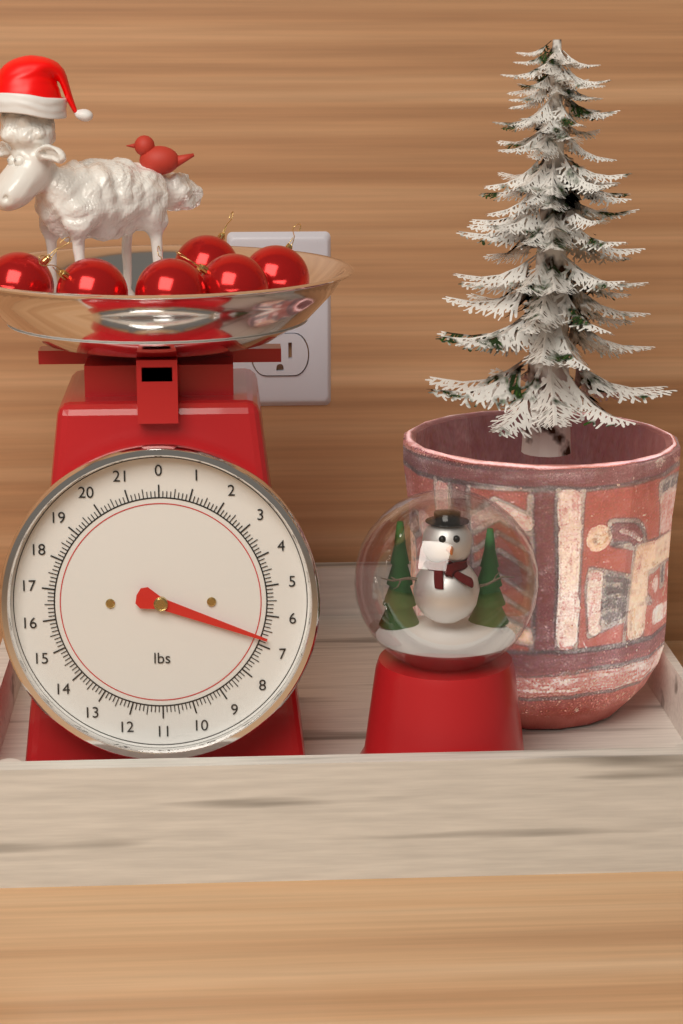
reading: 6.750 lbs
